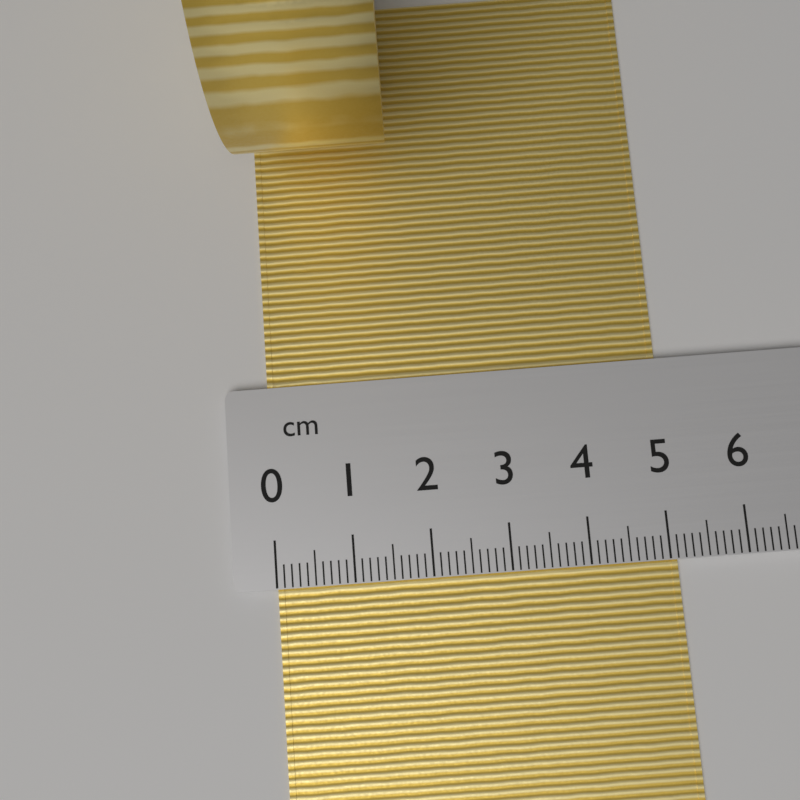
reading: 5.1 cm
